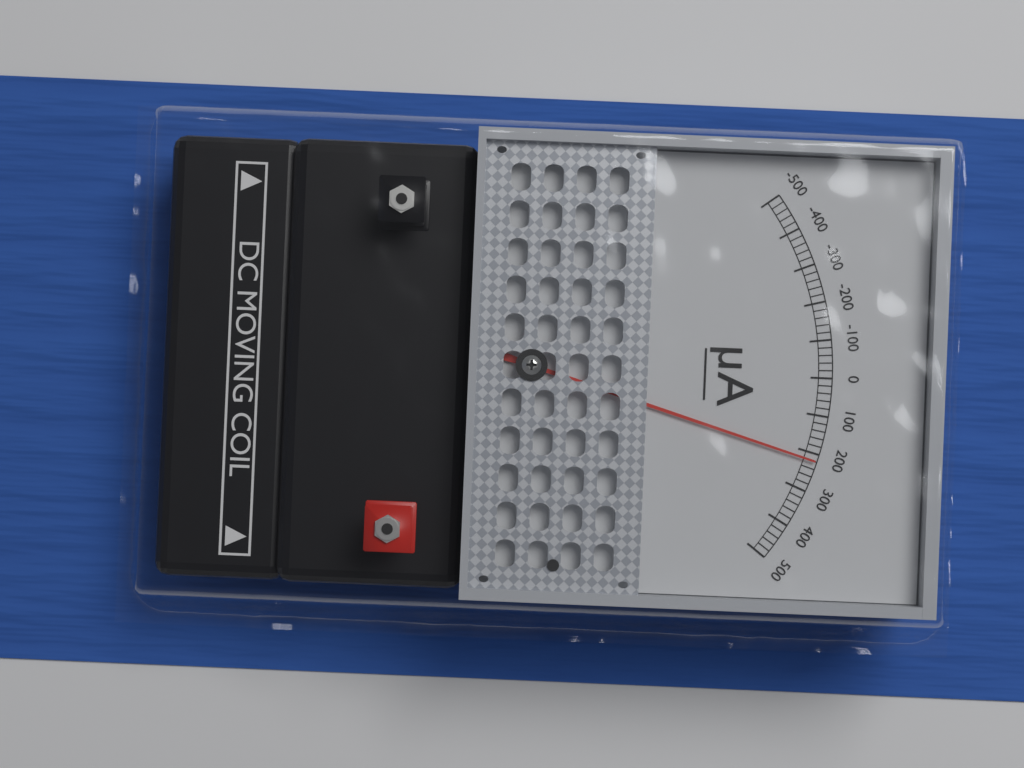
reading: 220 µA
